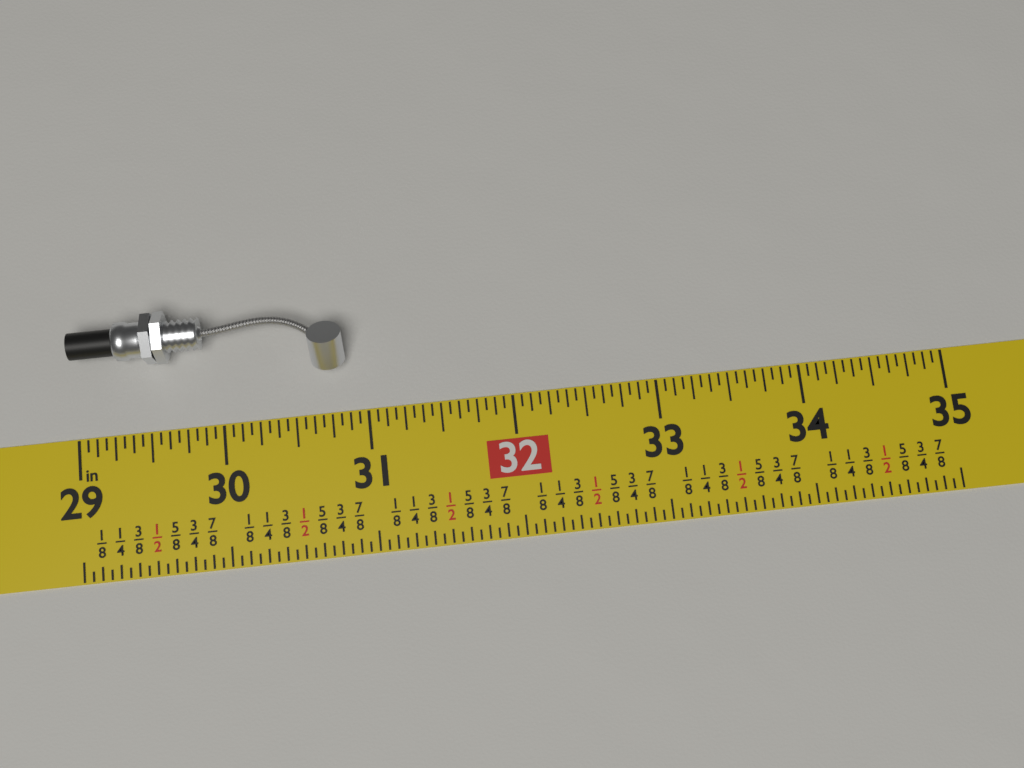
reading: 30.8750 in
